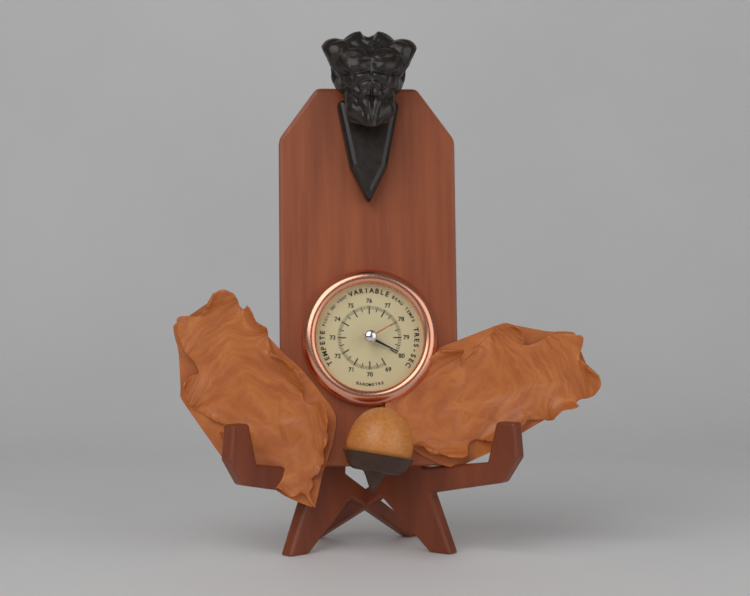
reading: 79.9 (no unit)
